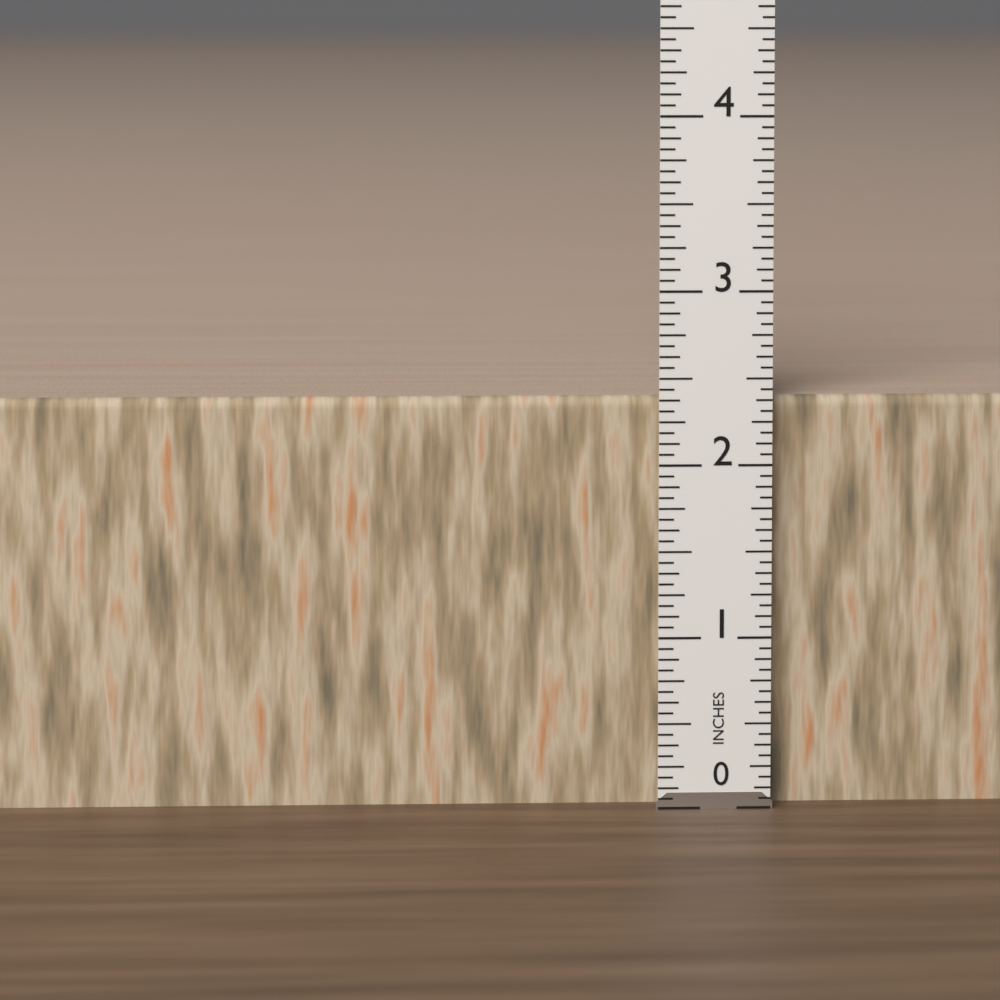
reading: 2.3750 in
